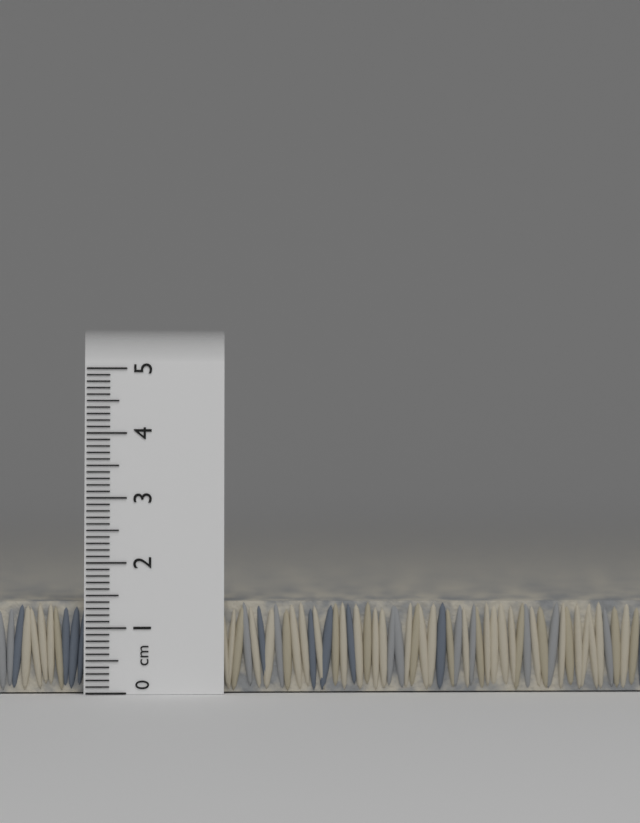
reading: 1.4 cm
